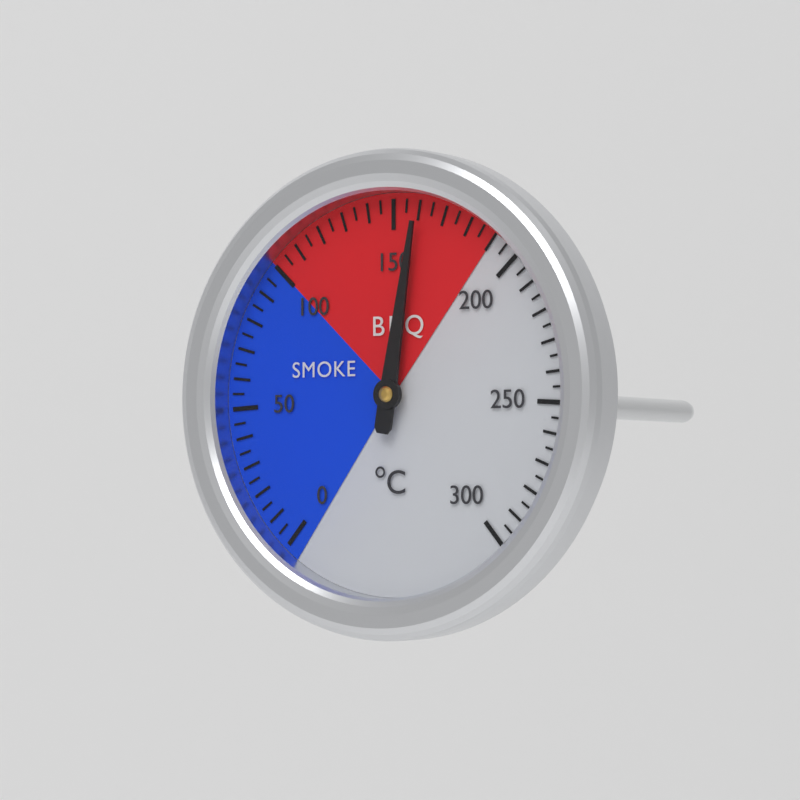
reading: 160 °C
